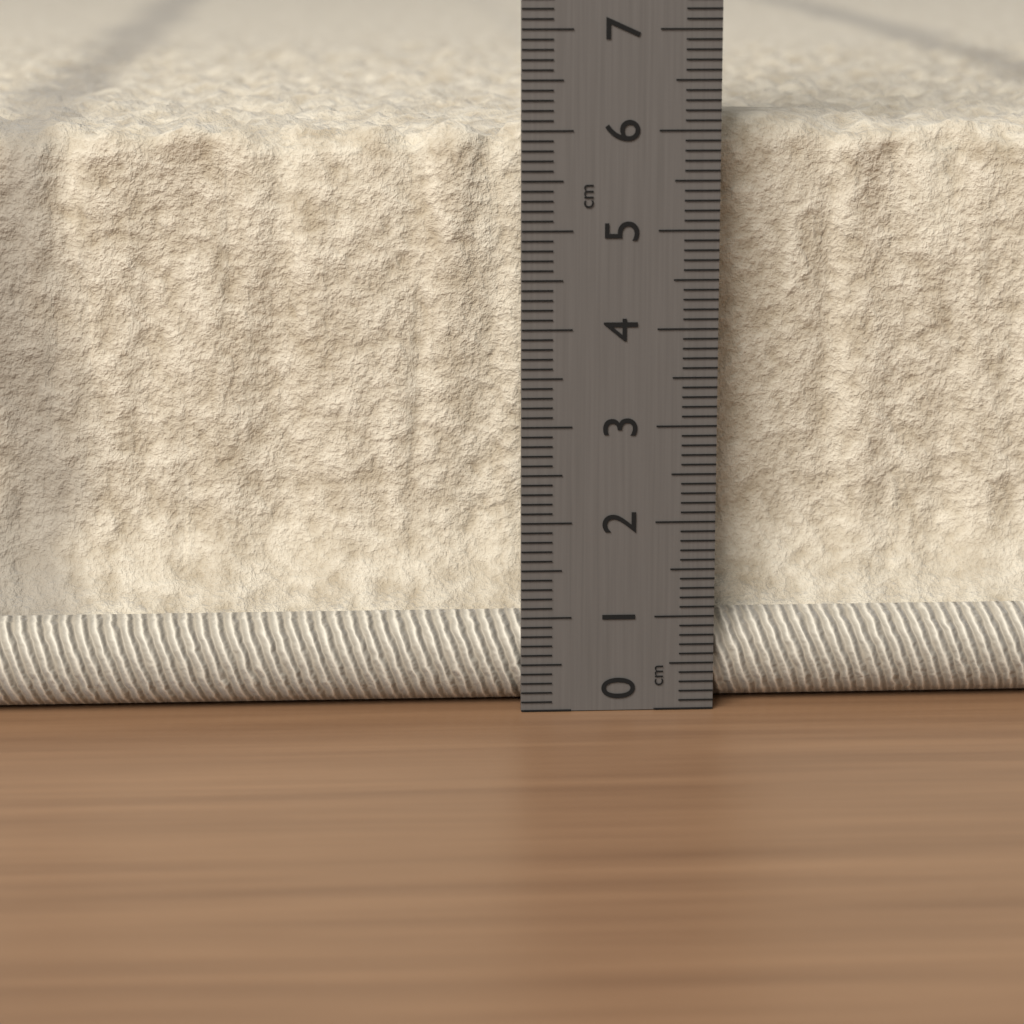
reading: 6.1 cm
